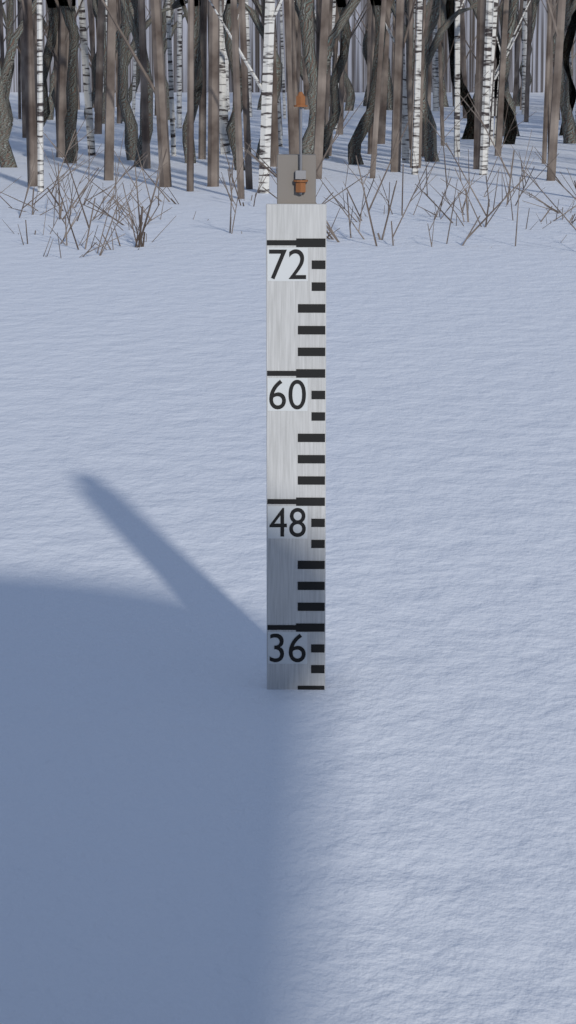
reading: 30 (no unit)
